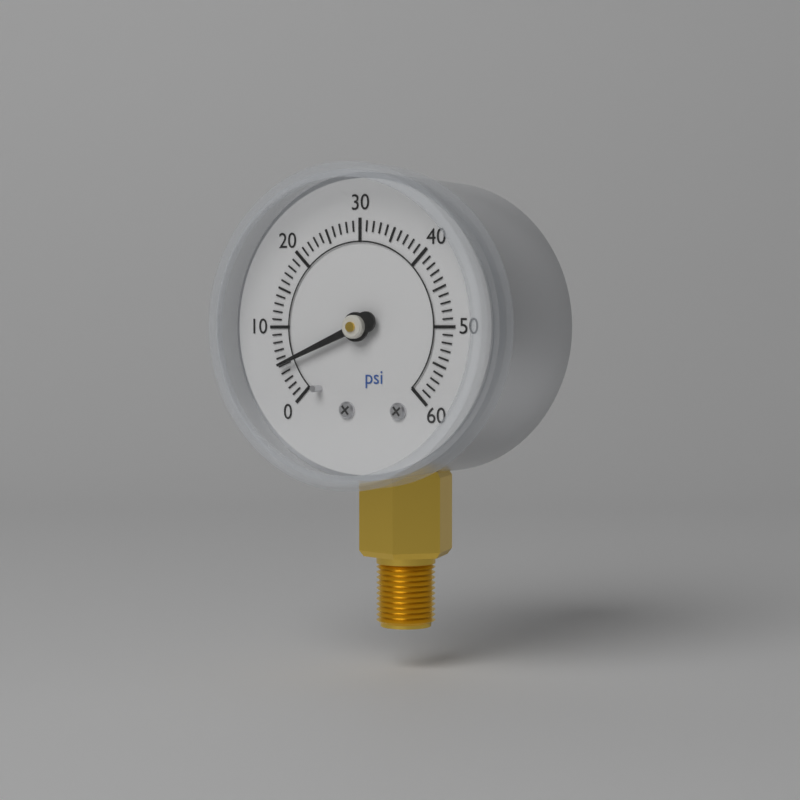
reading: 5 psi
